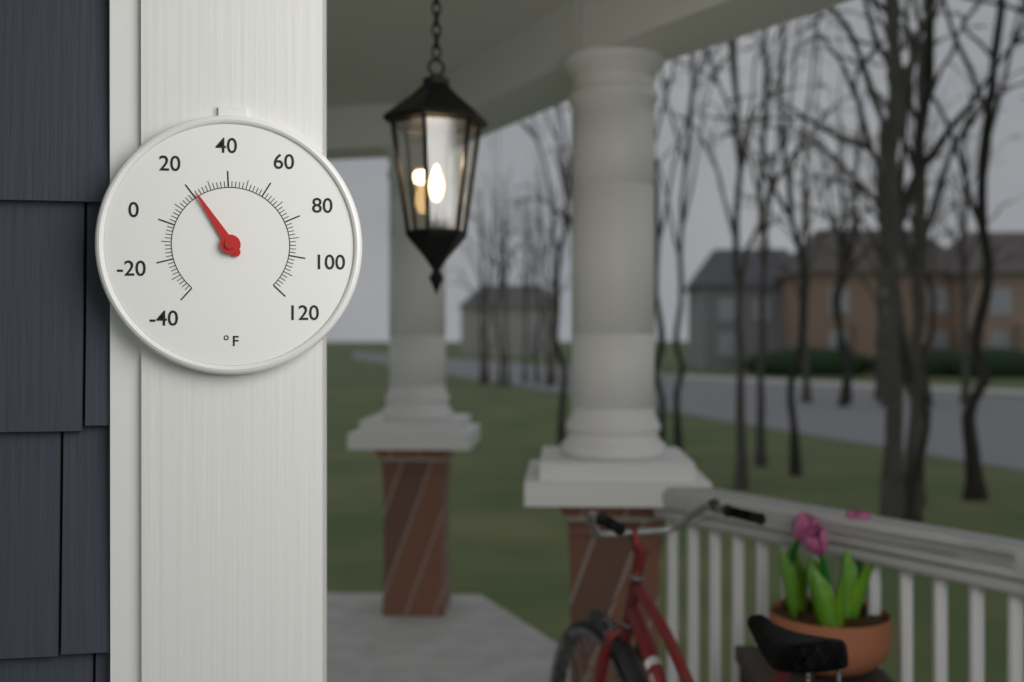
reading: 22 °F
